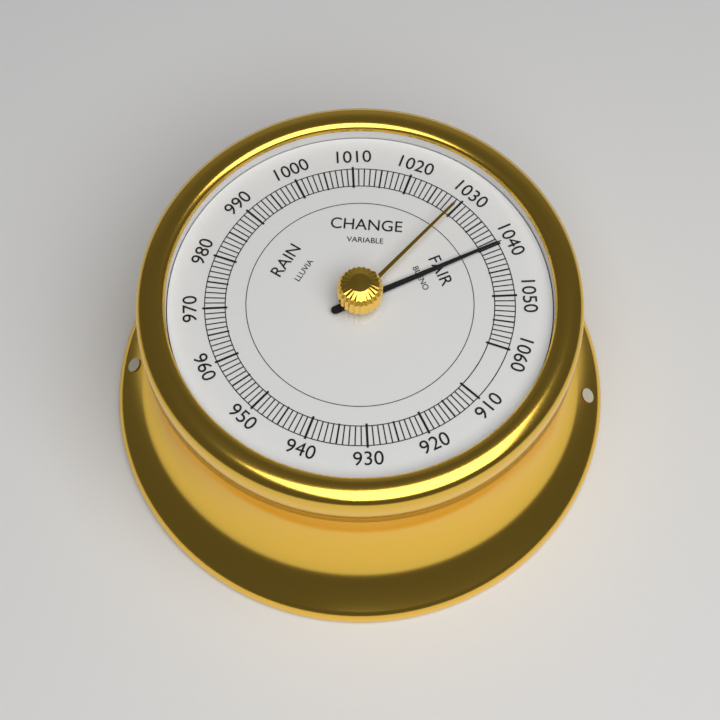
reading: 1040 (no unit)
